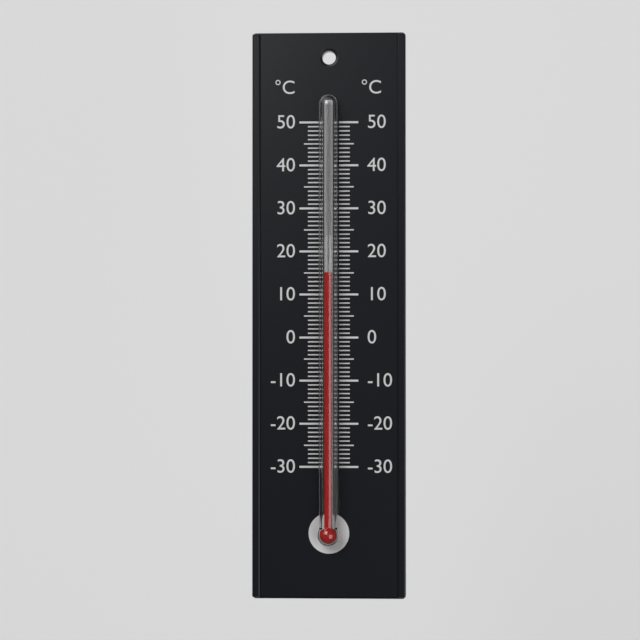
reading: 15 °C
